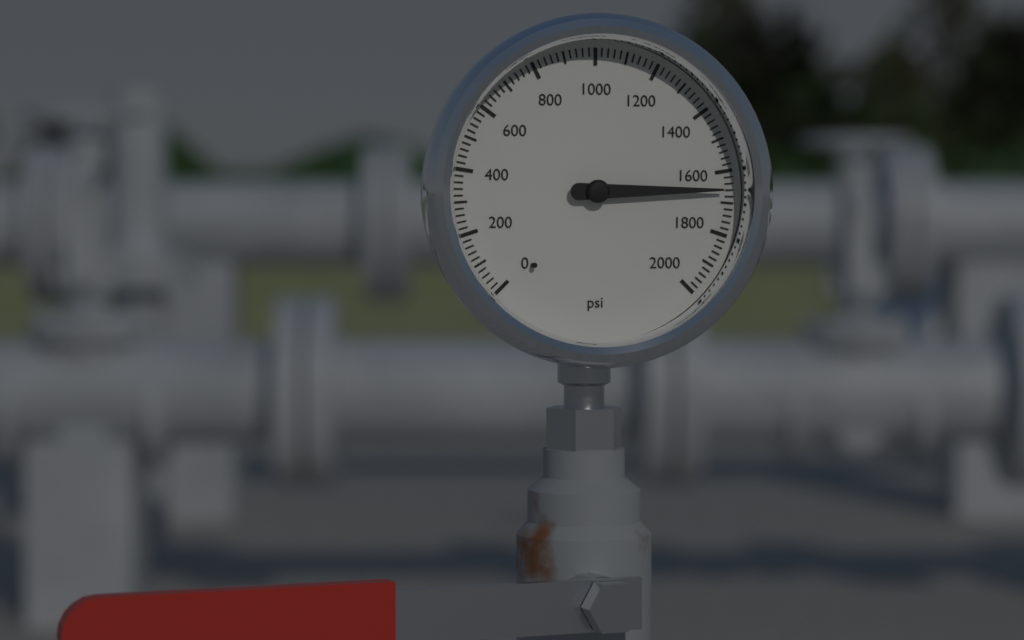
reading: 1660 psi
